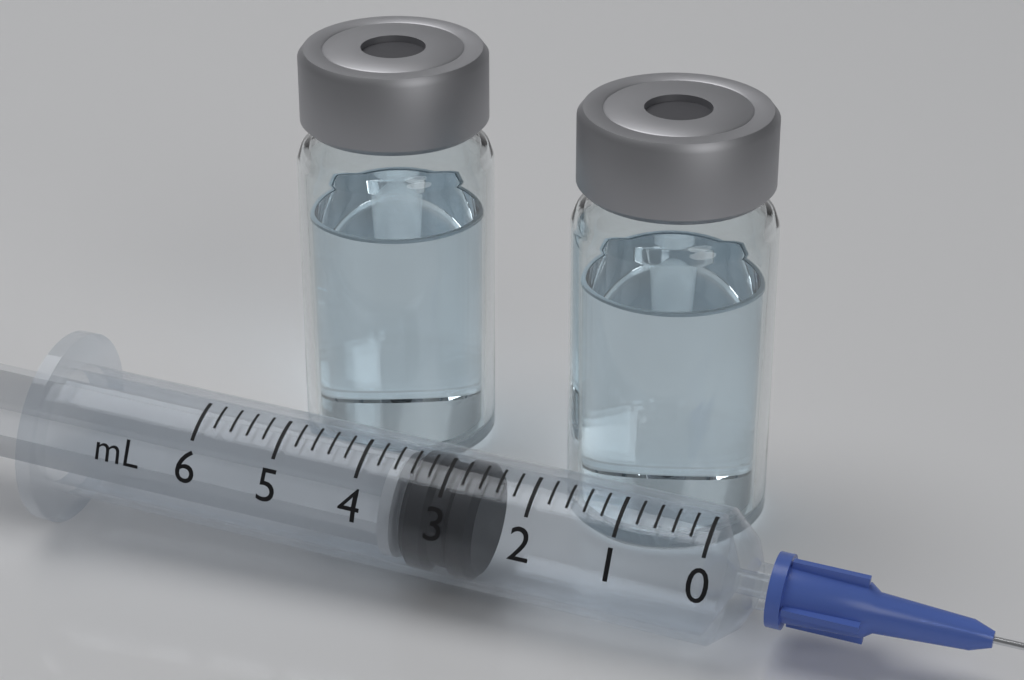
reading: 2.6 ml
